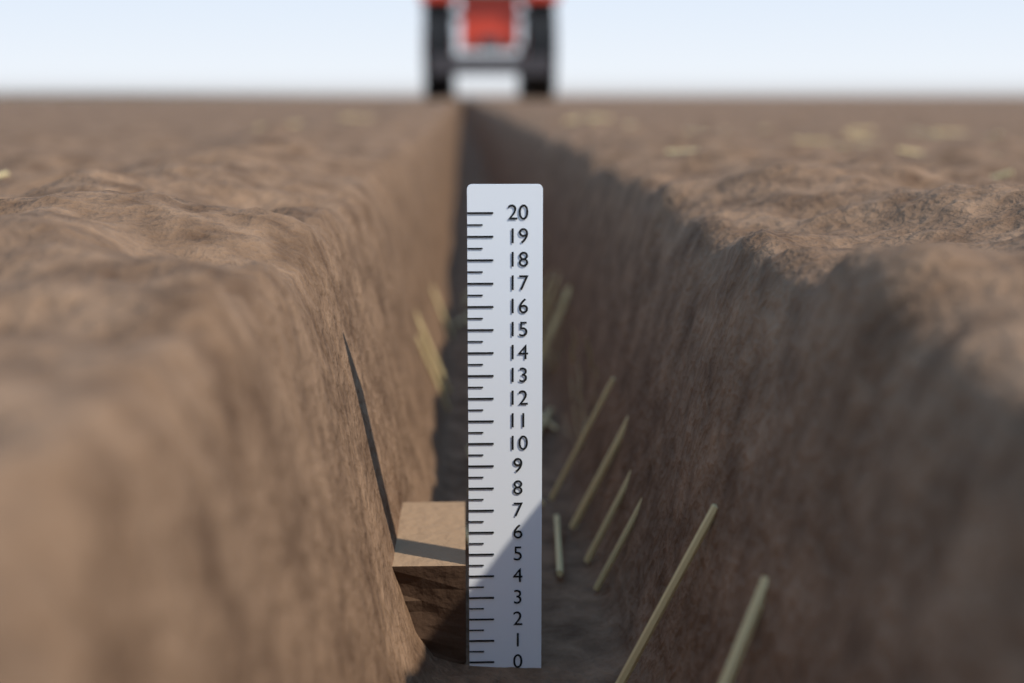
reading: 4.5 (no unit)
